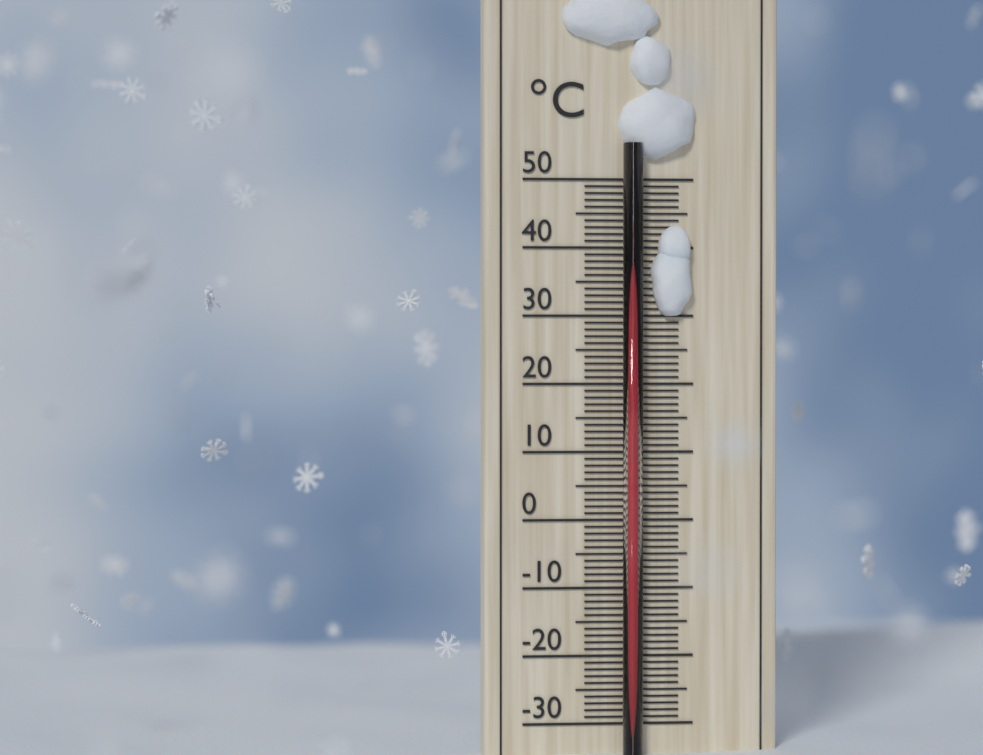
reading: 39 °C
